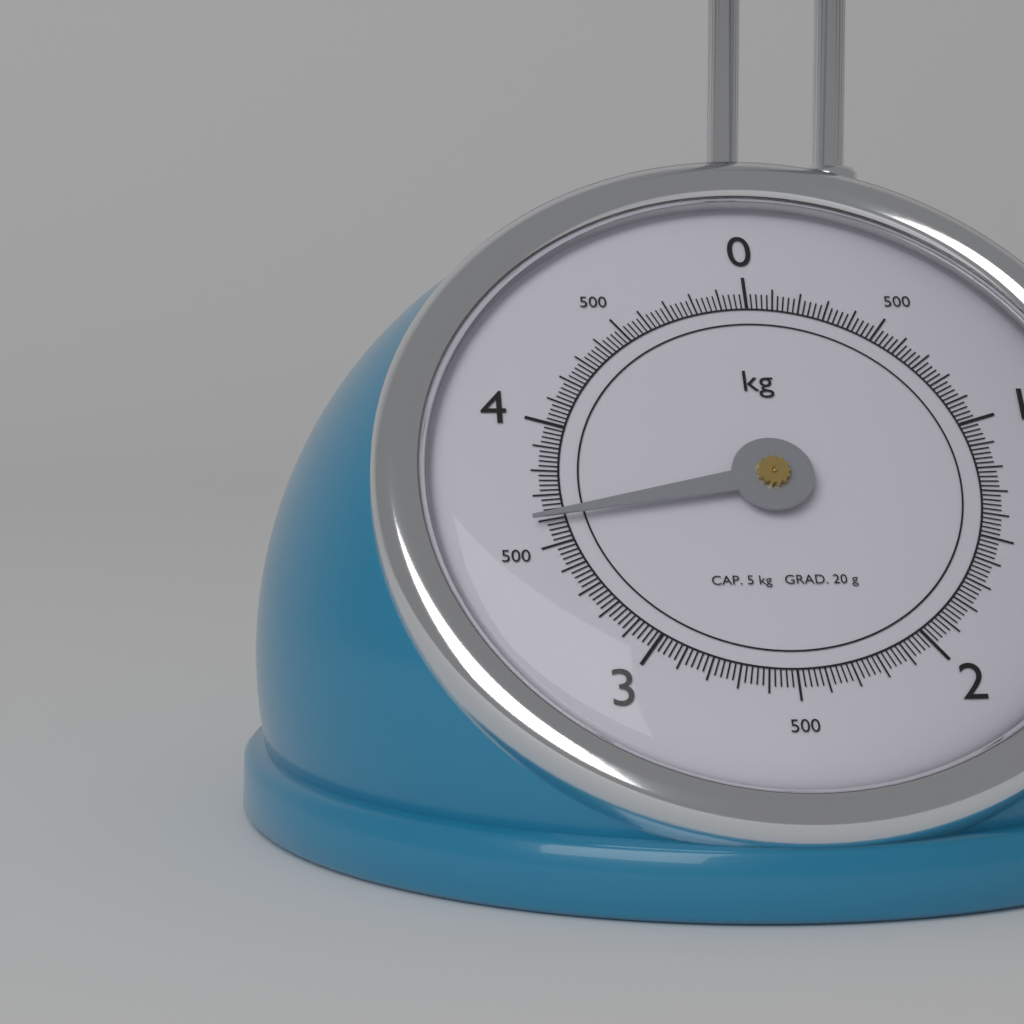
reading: 3.60 kg
